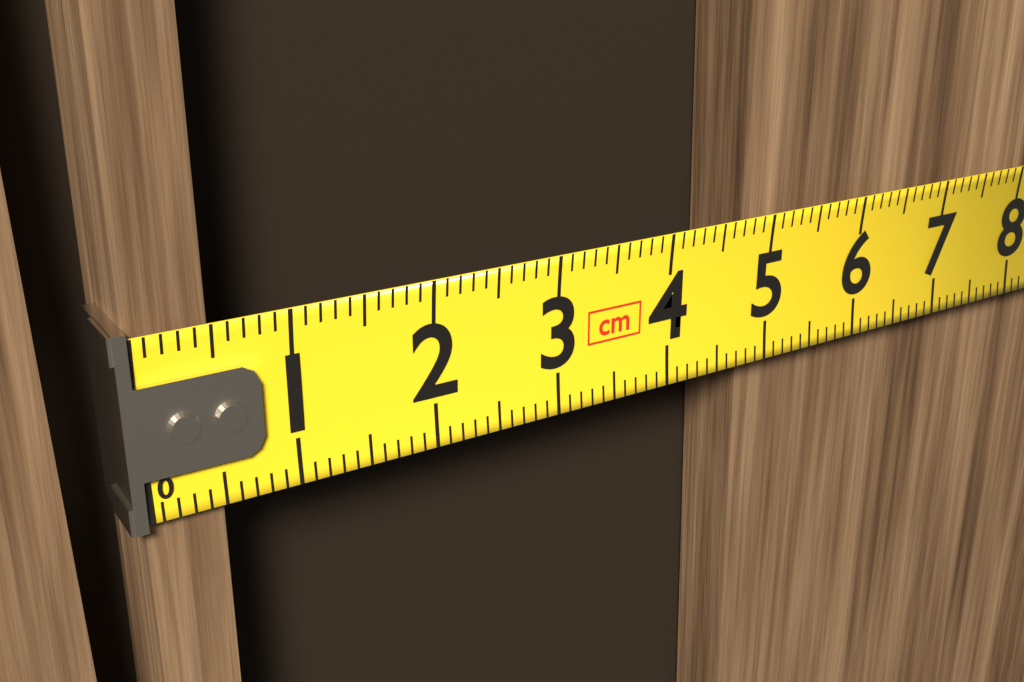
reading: 0.5 cm
